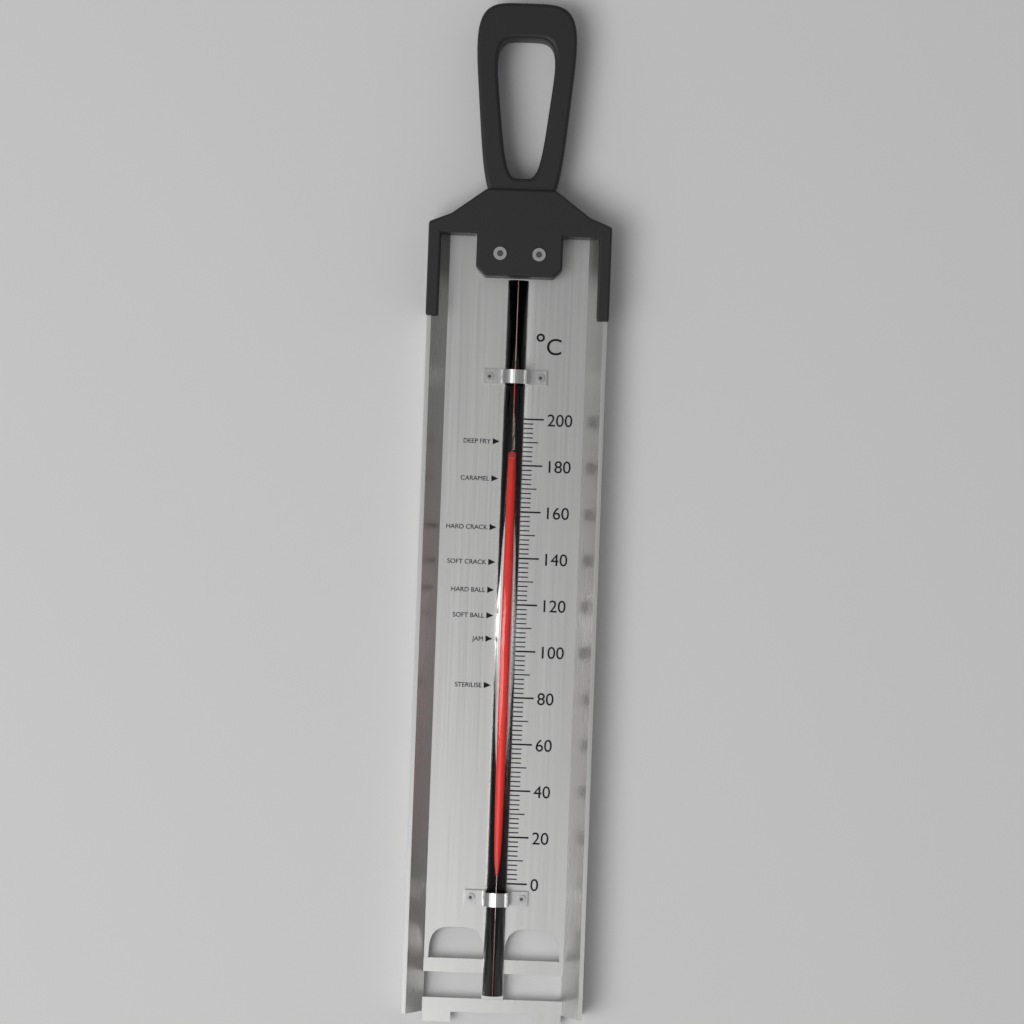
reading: 182 °C
